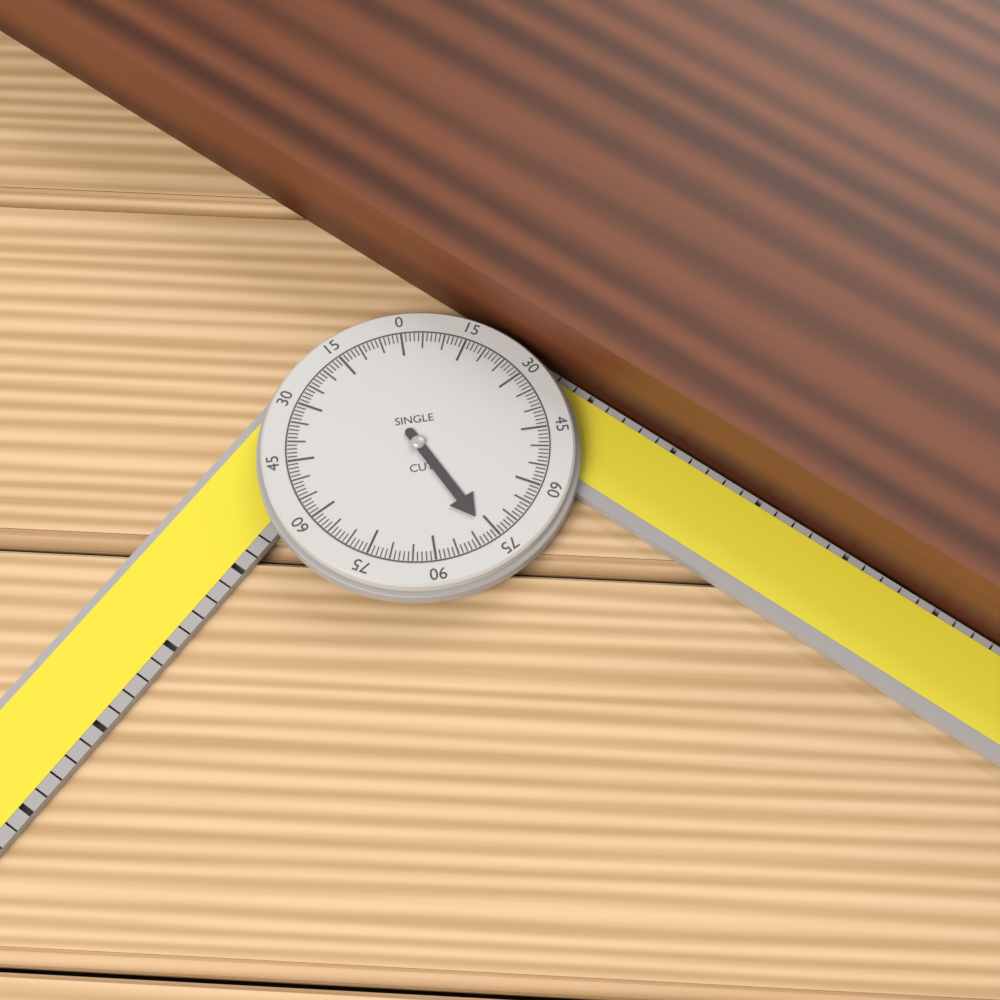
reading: 77 °
